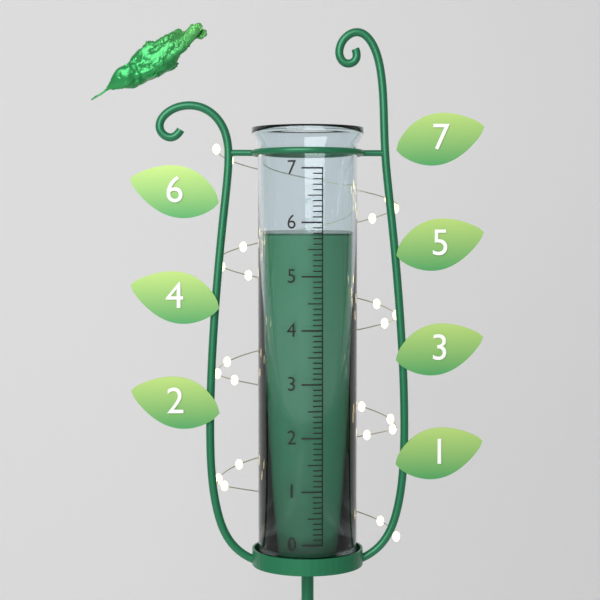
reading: 5.8 (no unit)
